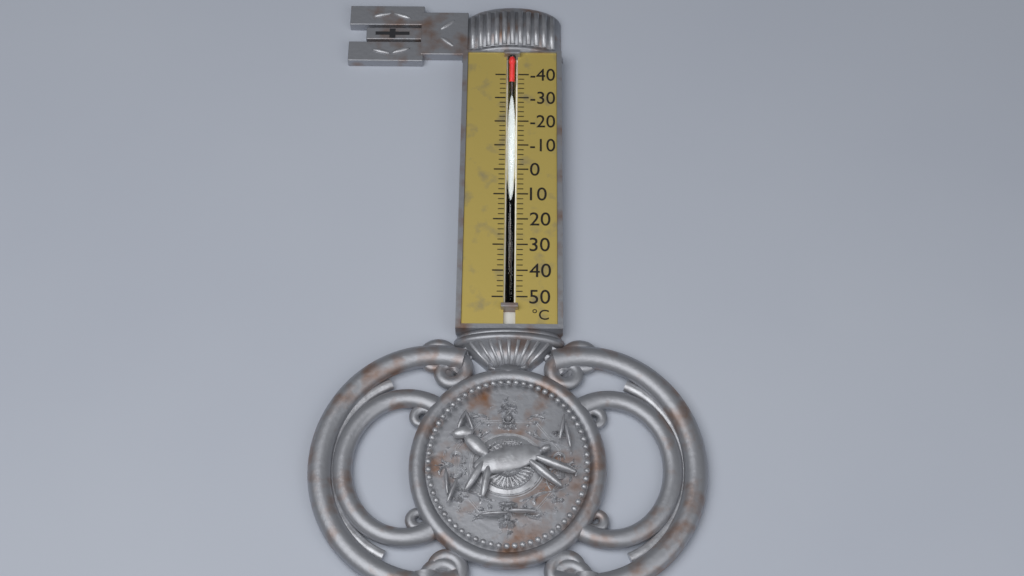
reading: -36 °C
